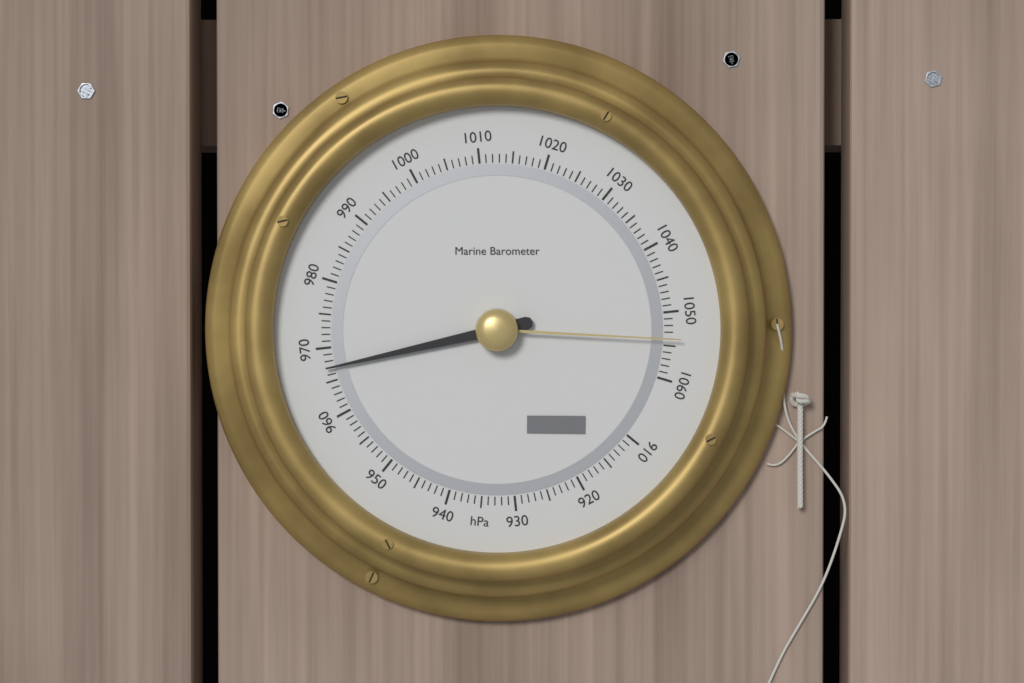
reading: 967 hPa
